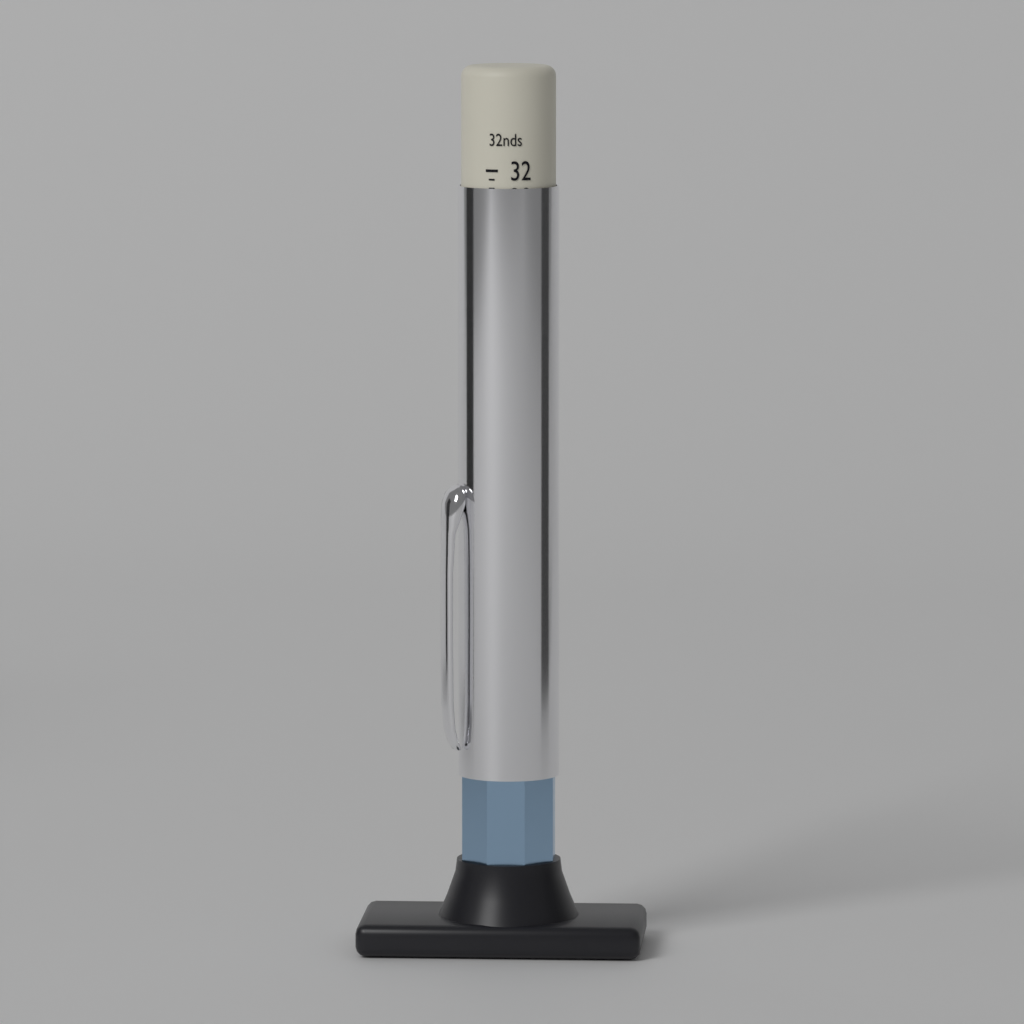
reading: 30 32nds
